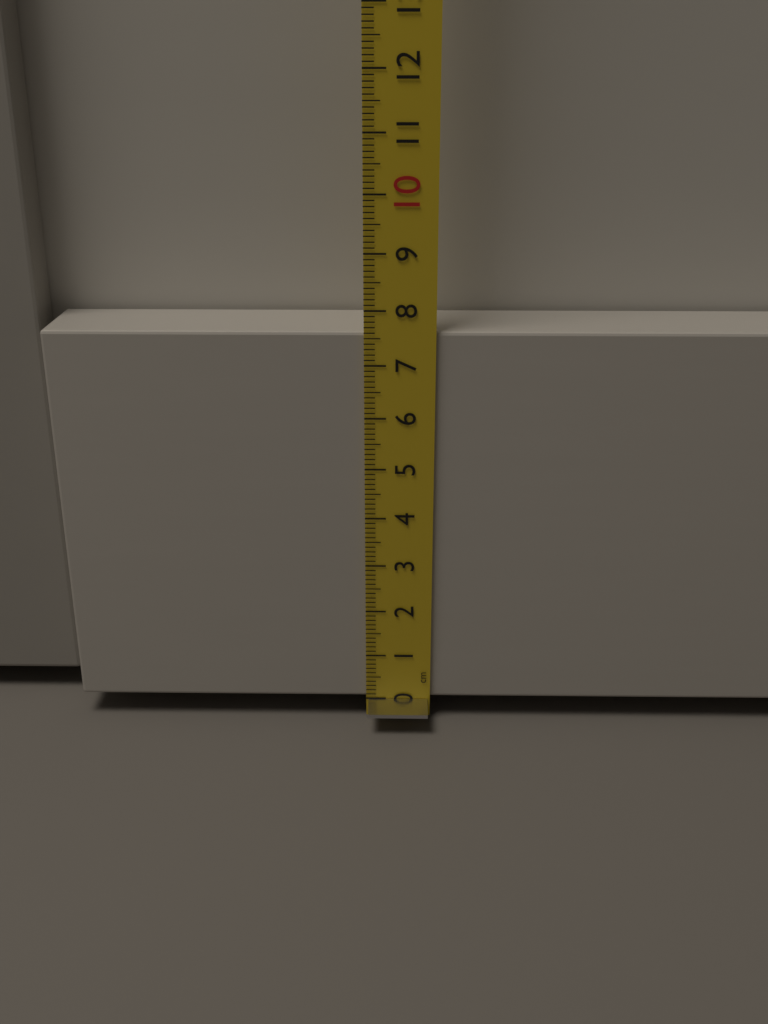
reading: 7.6 cm
